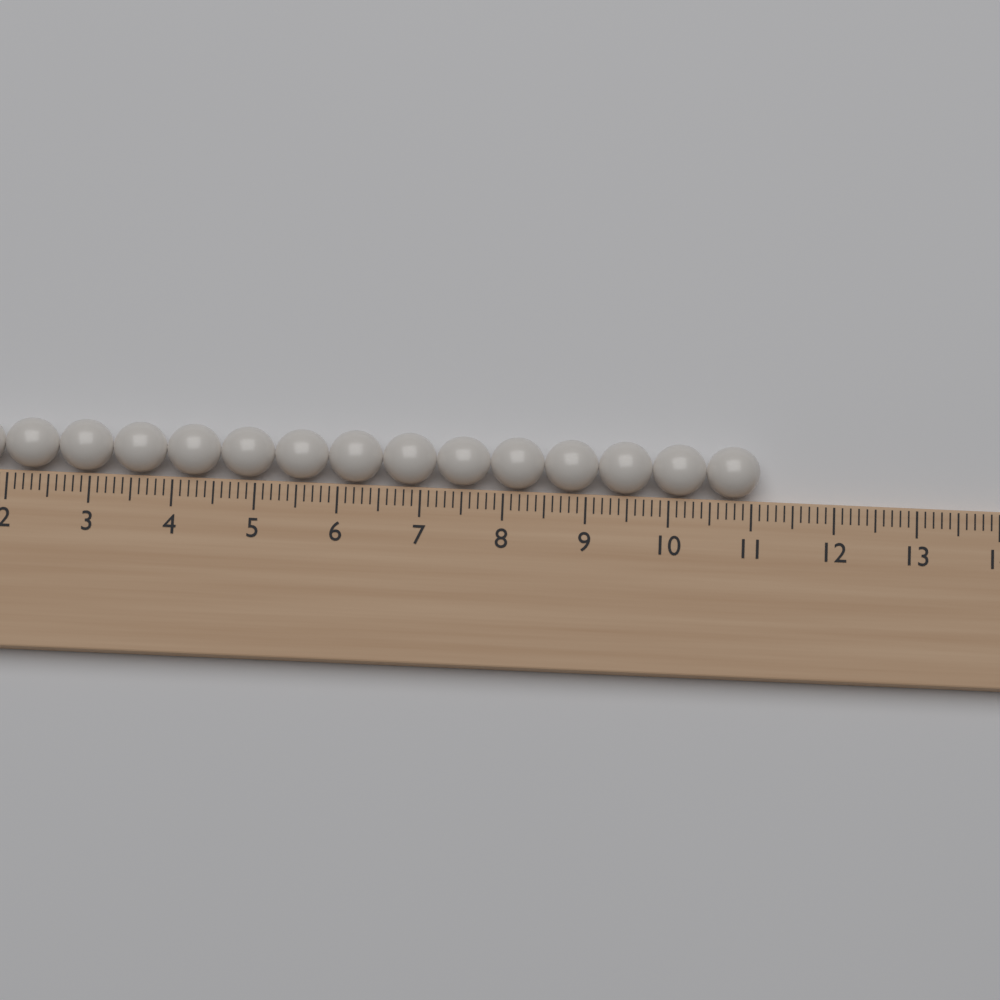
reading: 11.1 (no unit)
